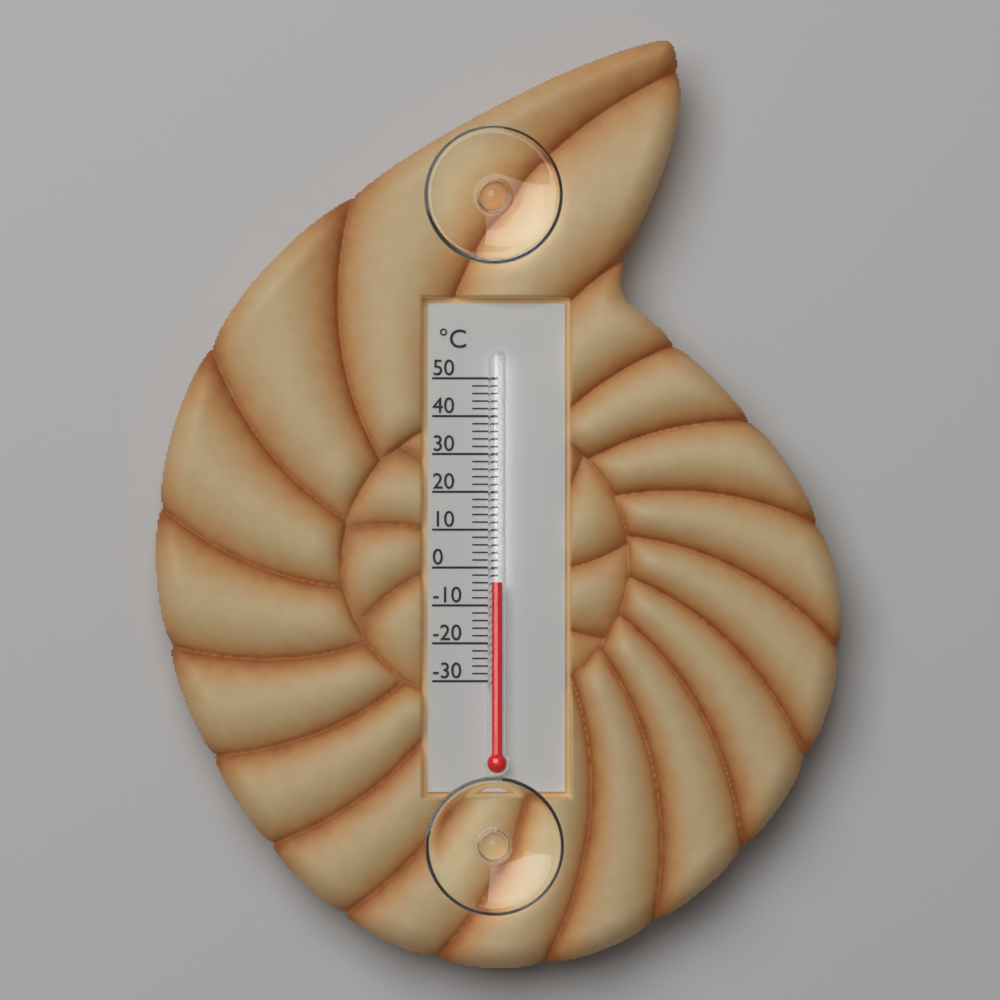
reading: -4 °C
